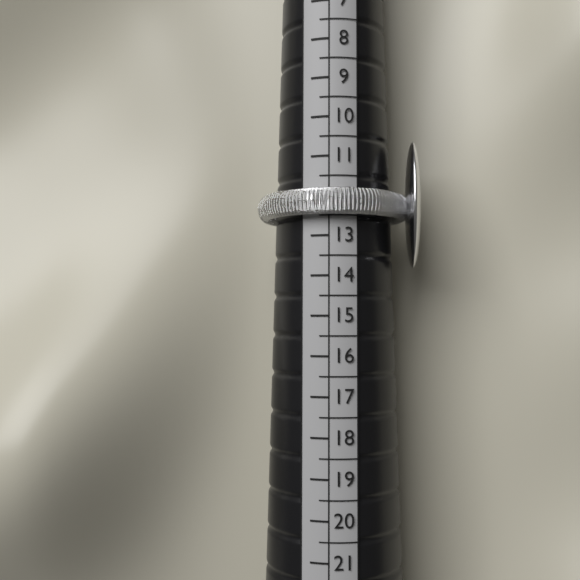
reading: 12.5 (no unit)
